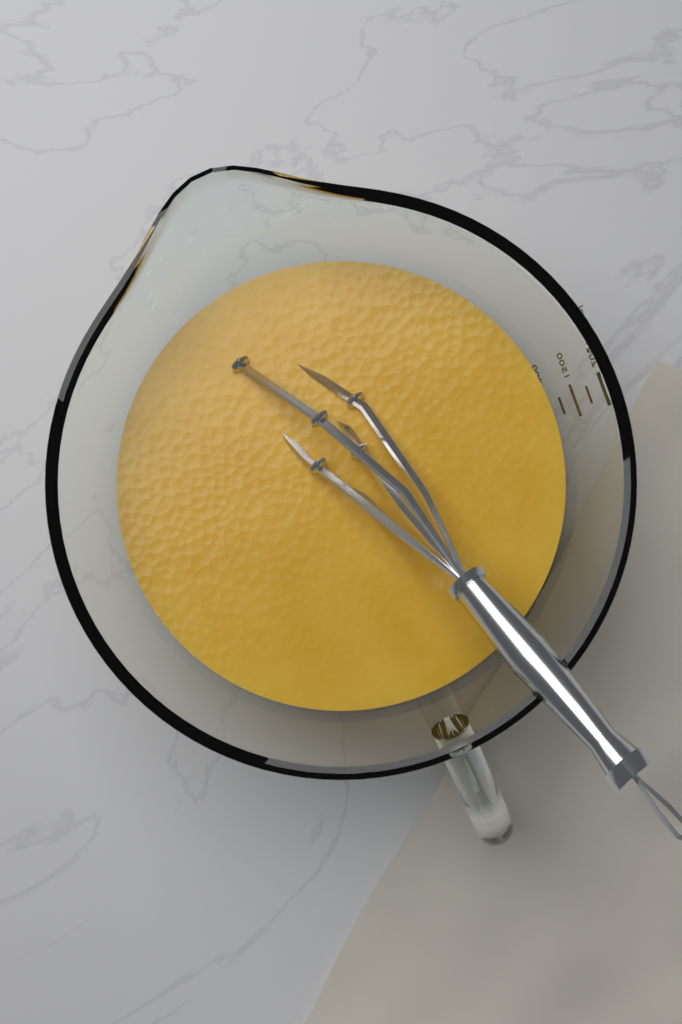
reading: 1250 ml
